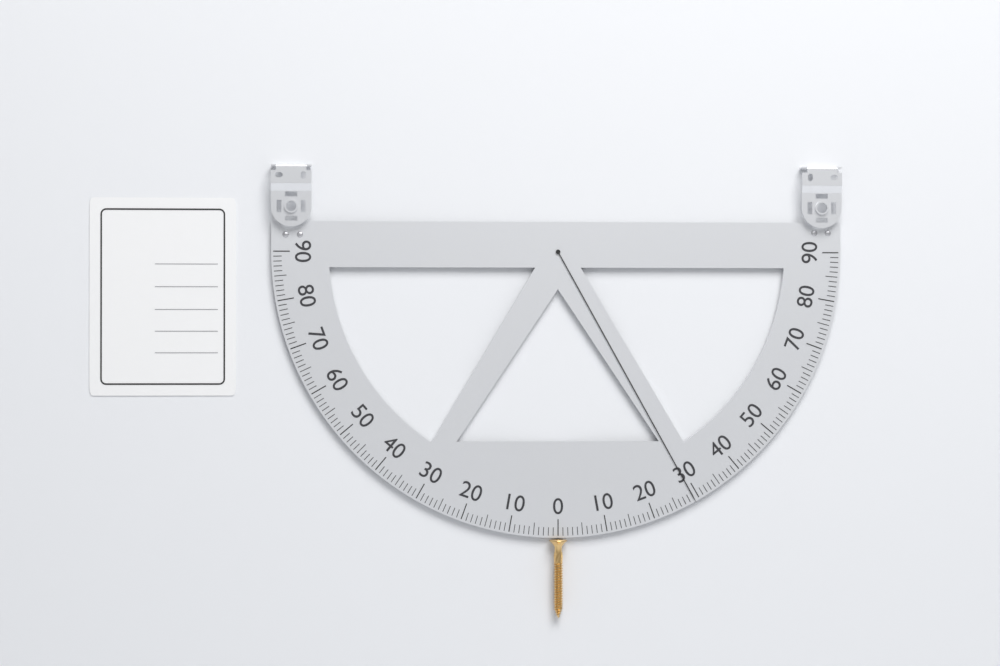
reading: 29 (no unit)
